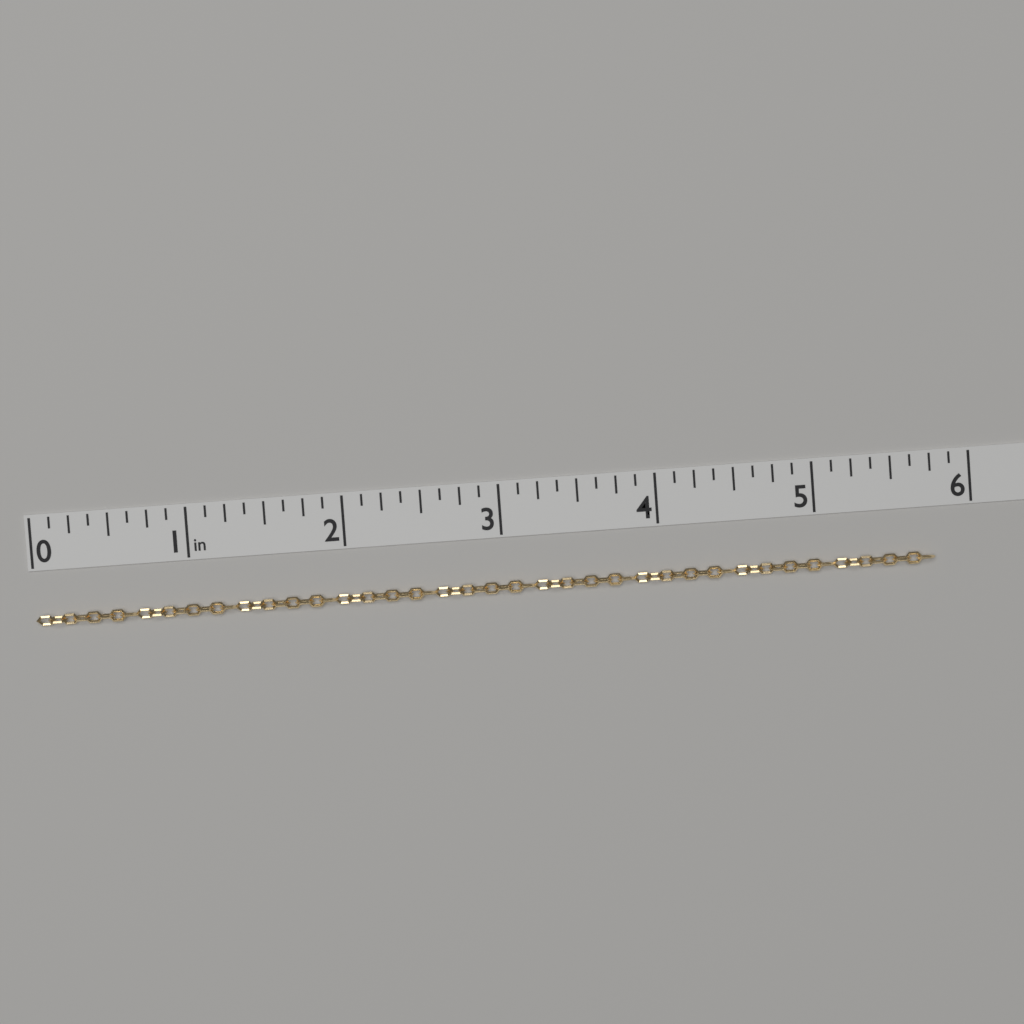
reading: 5.750 in
